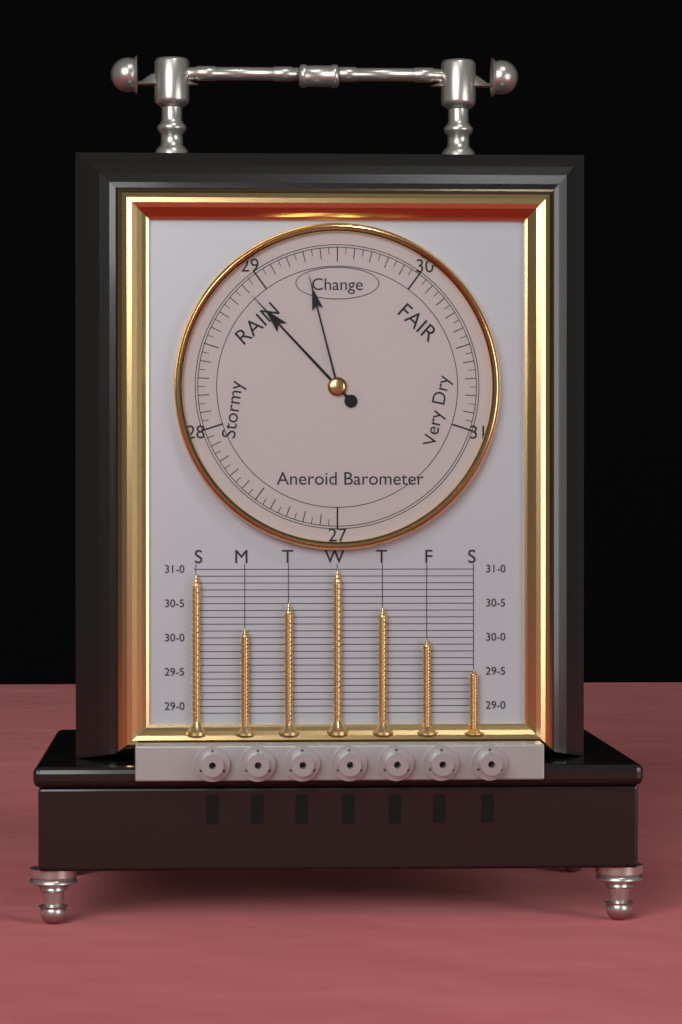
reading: 28.90 (no unit)
